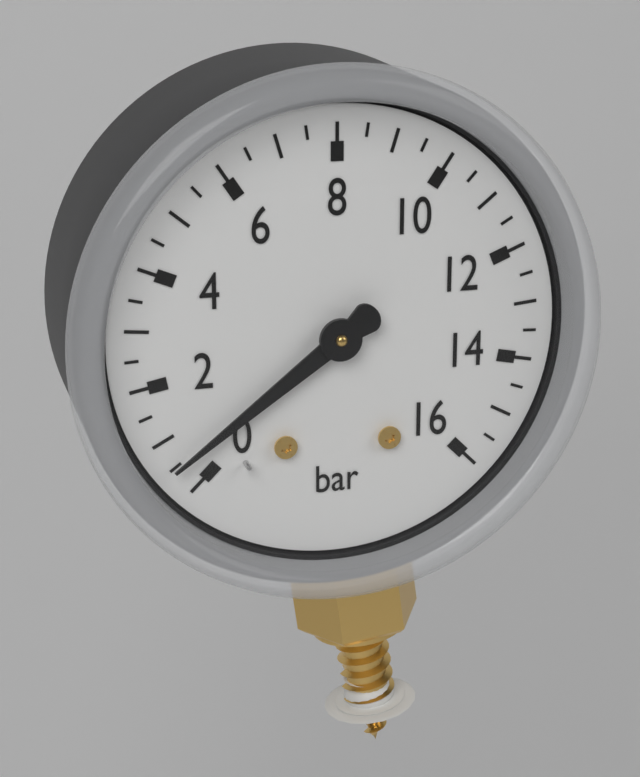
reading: 0.5 bar
